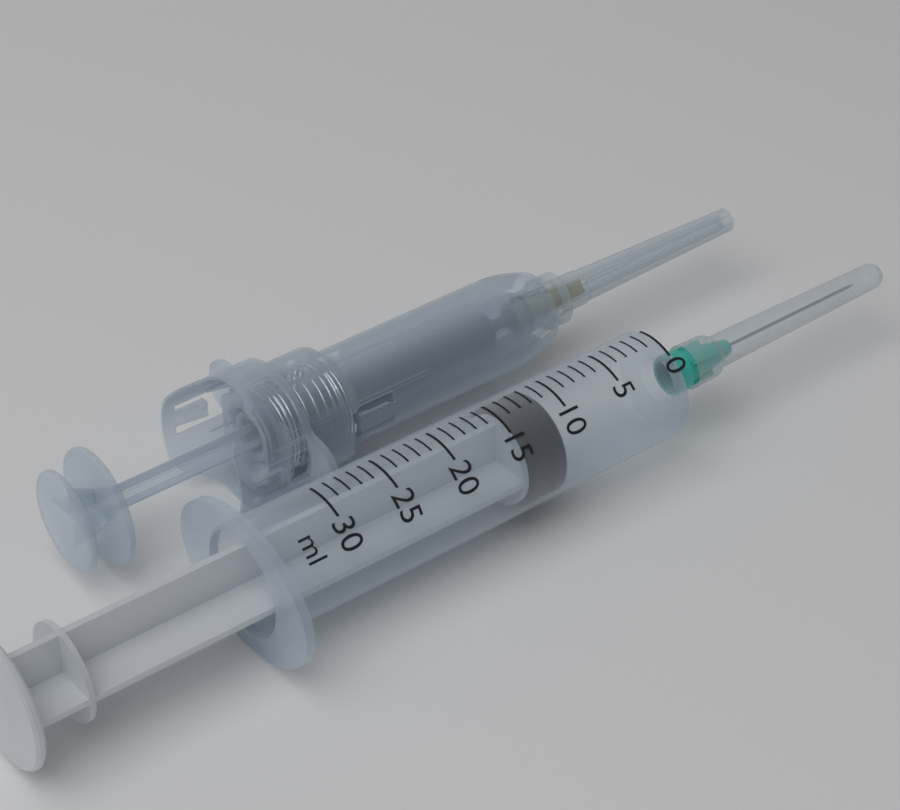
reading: 11 ml
